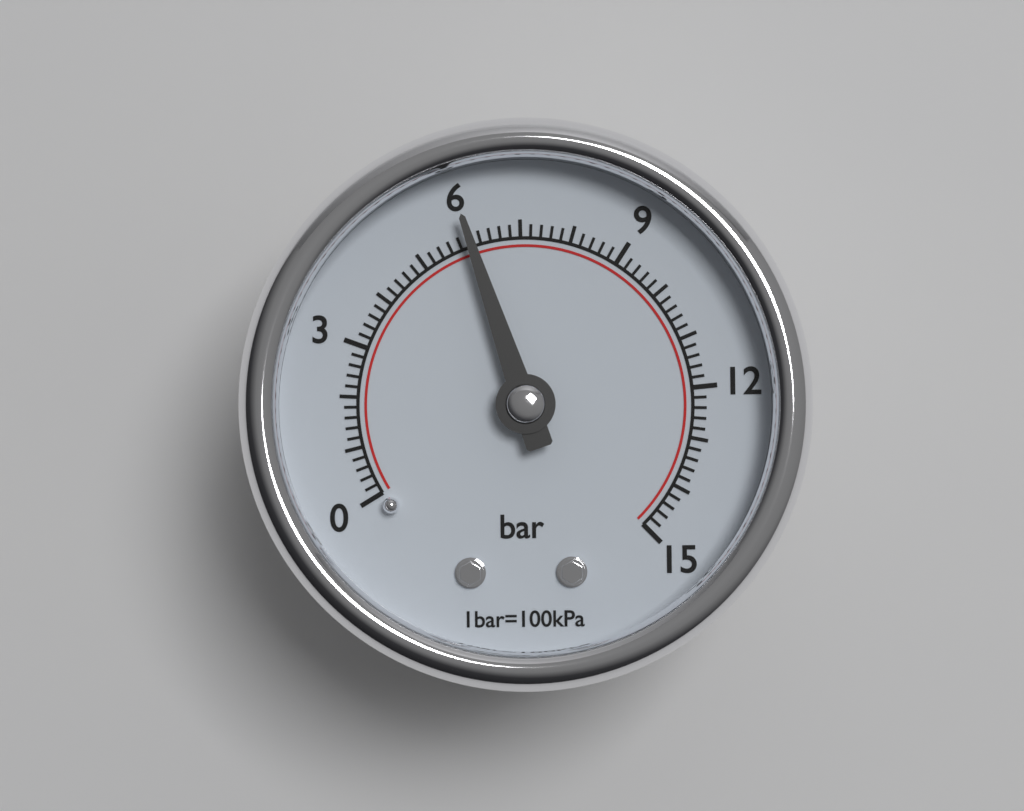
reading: 6.0 bar
